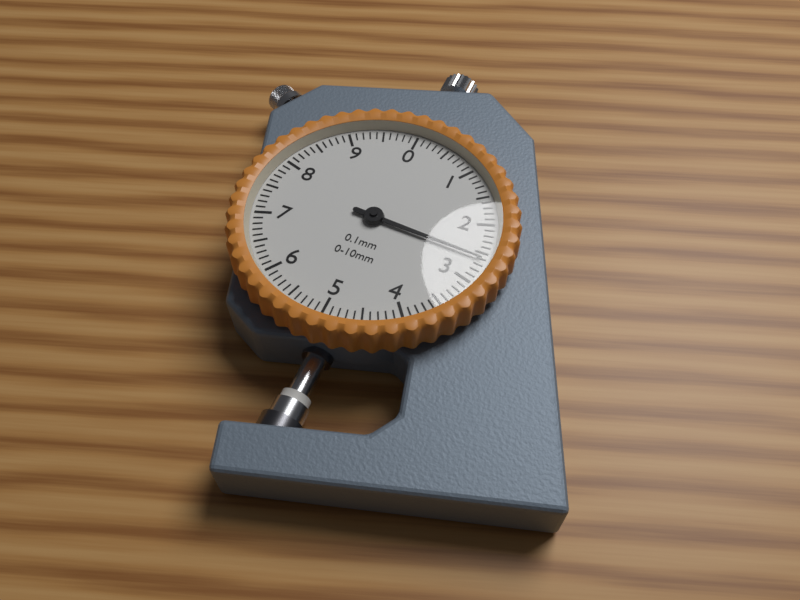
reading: 2.6 mm
